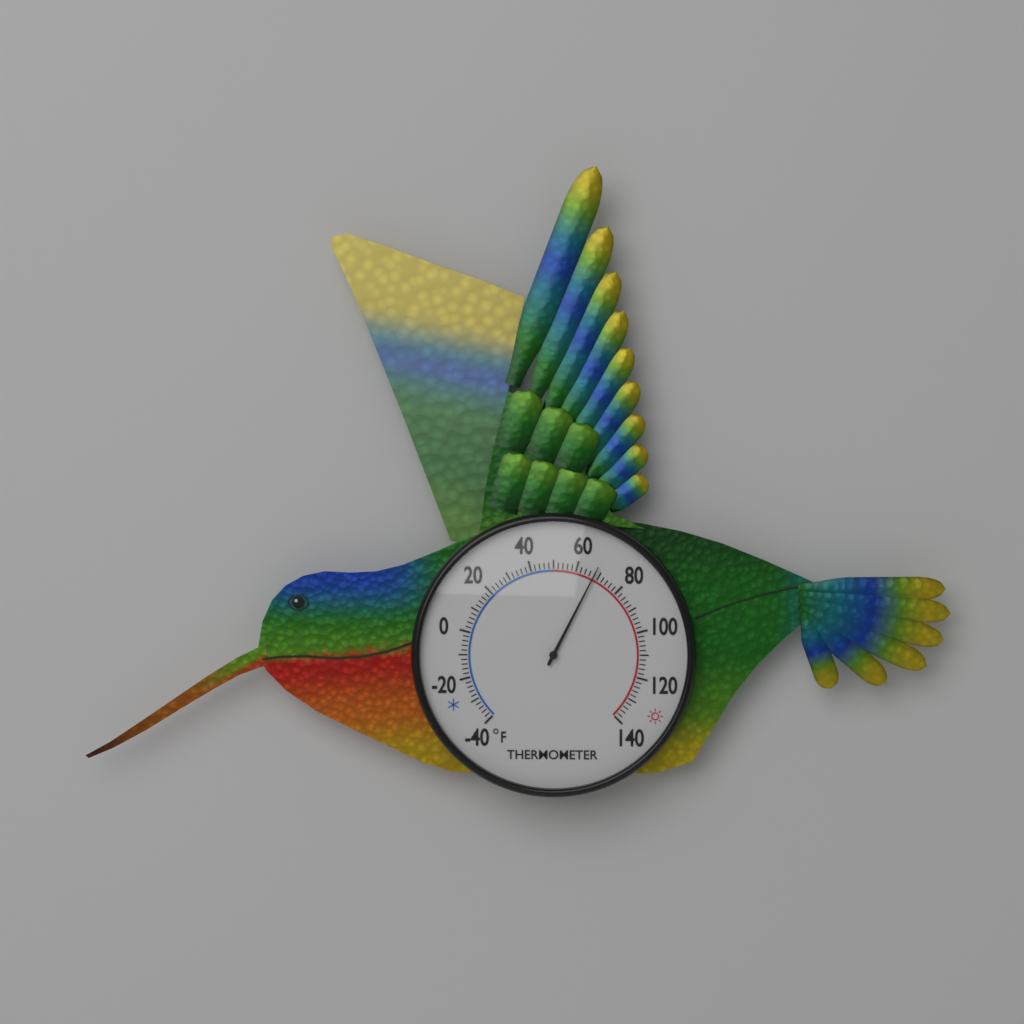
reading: 68 °F
